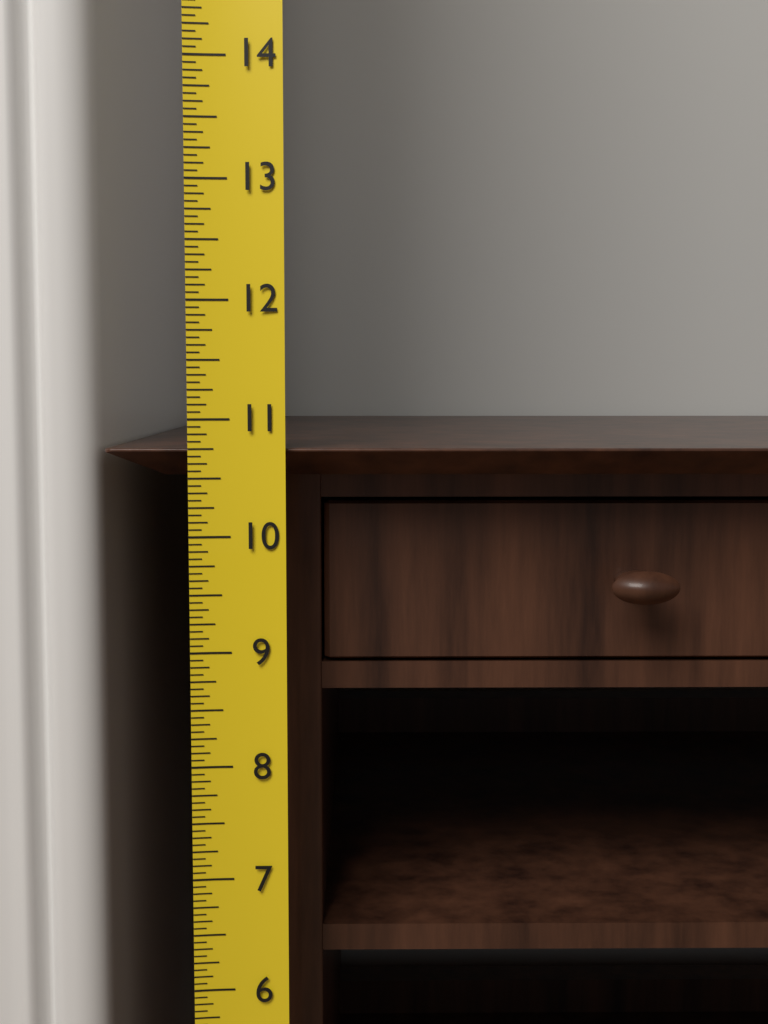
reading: 10.7500 (no unit)
